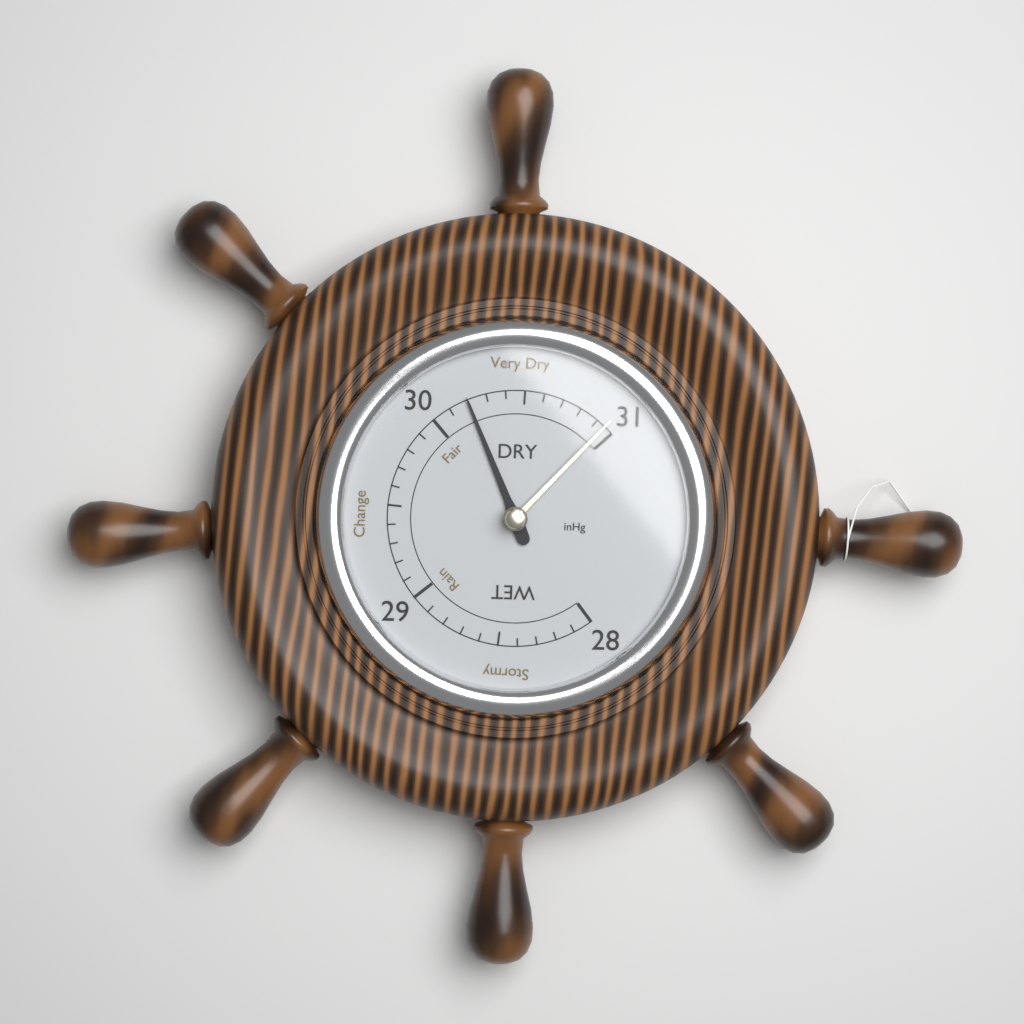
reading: 30.2 inHg
